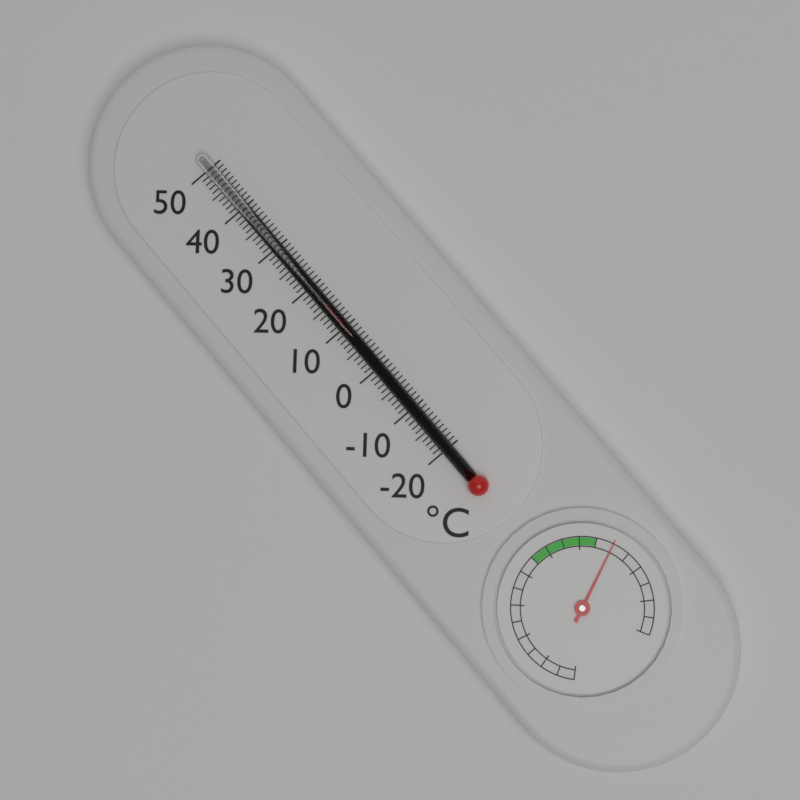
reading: 16 °C
